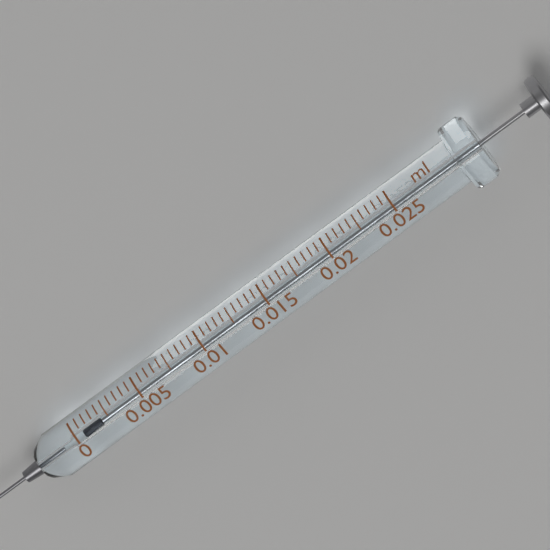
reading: 0.0005 ml
